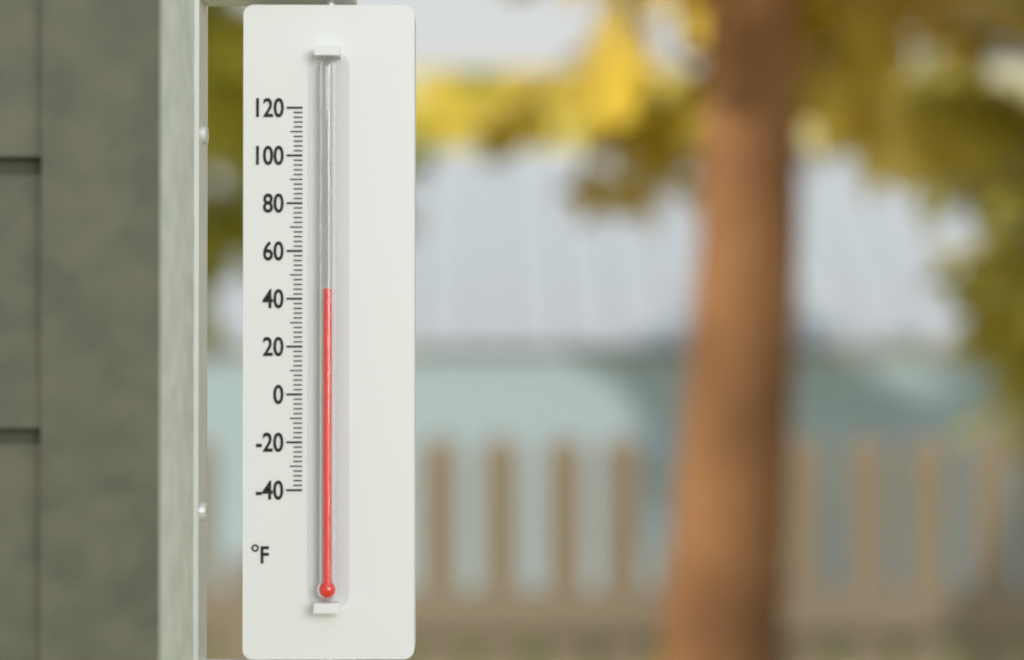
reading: 44 °F
